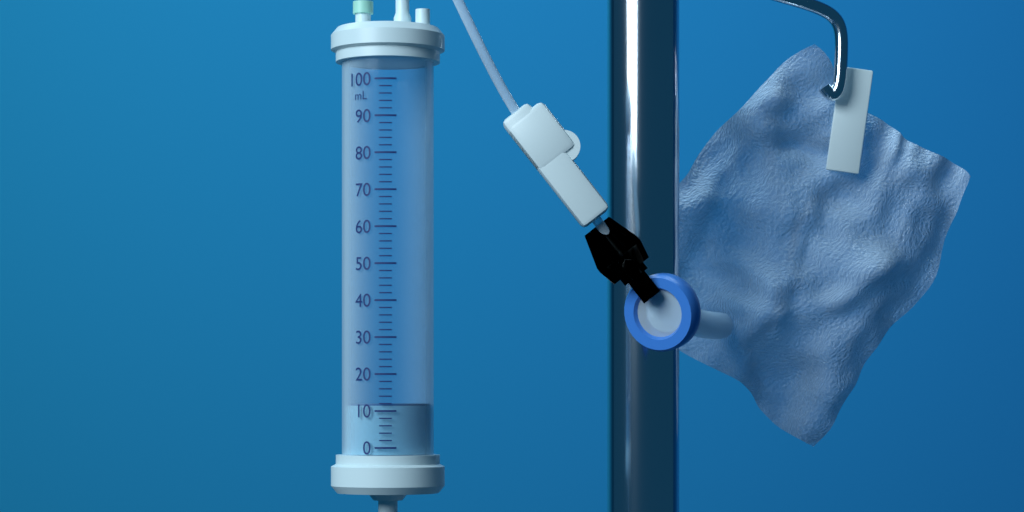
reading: 12 mL
